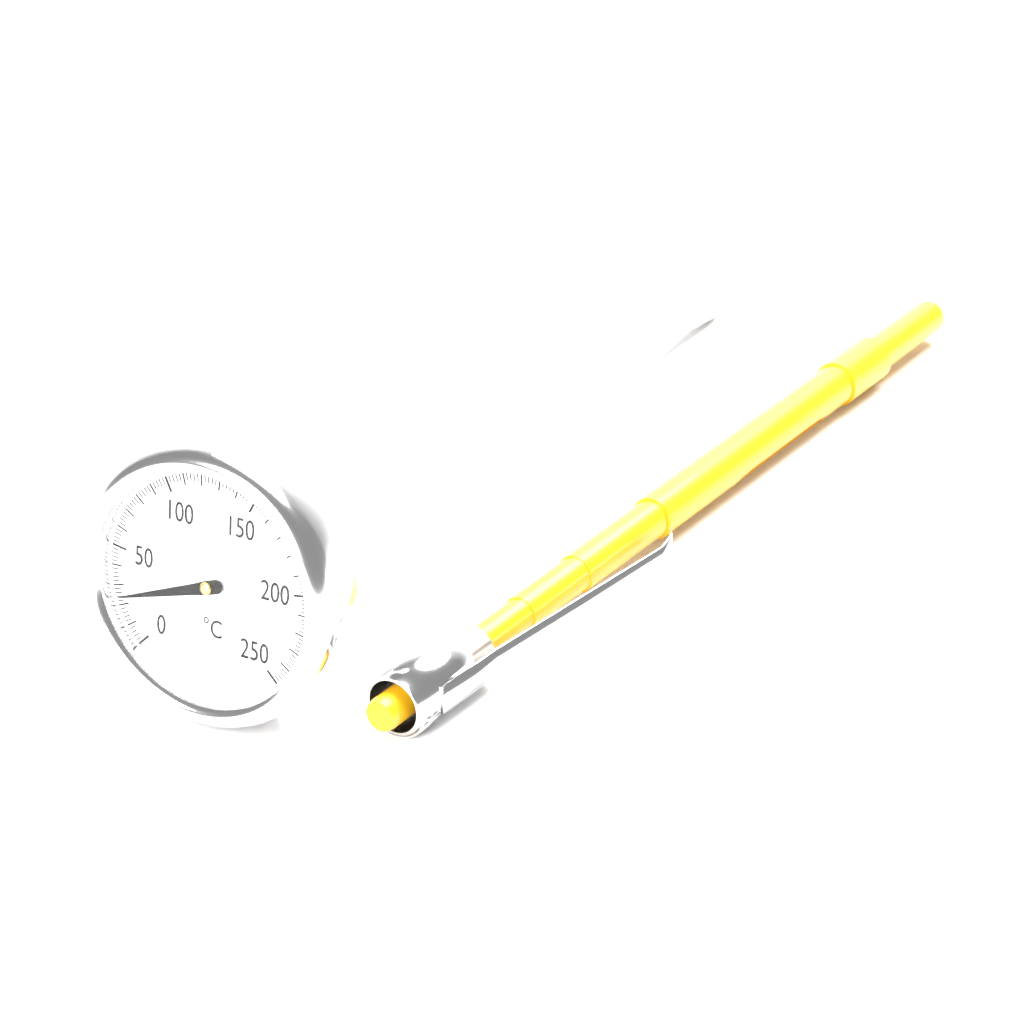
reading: 24 °C
